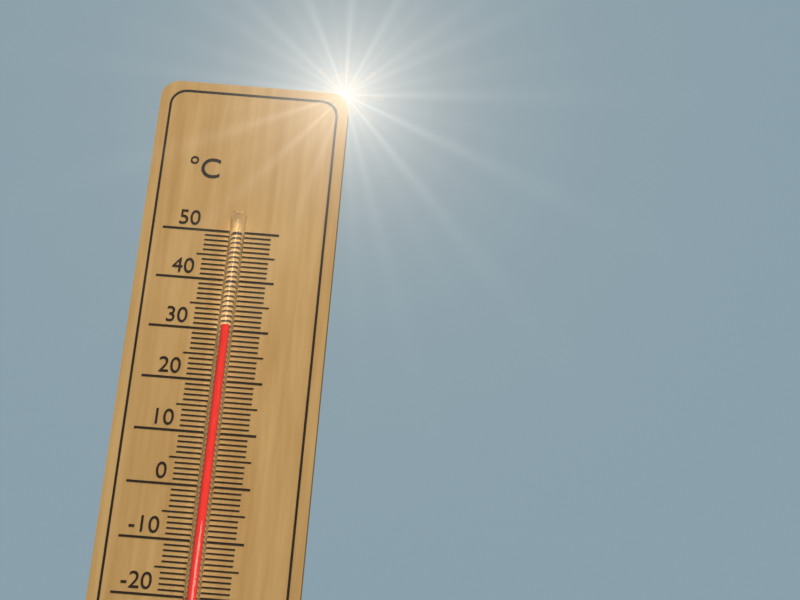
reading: 30 °C
